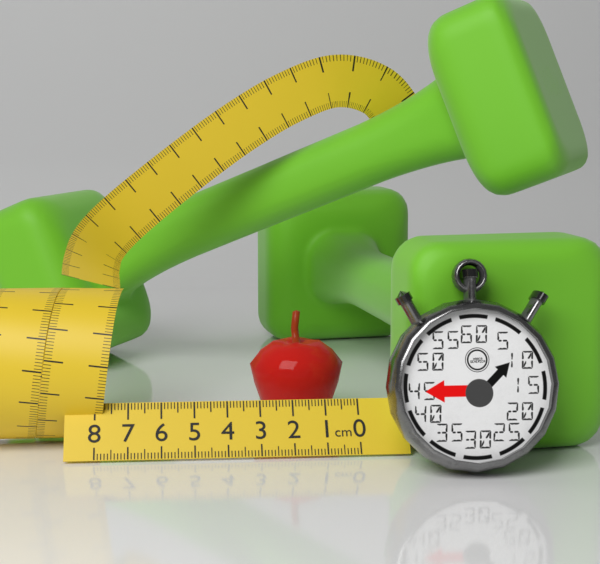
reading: 3.1 cm
